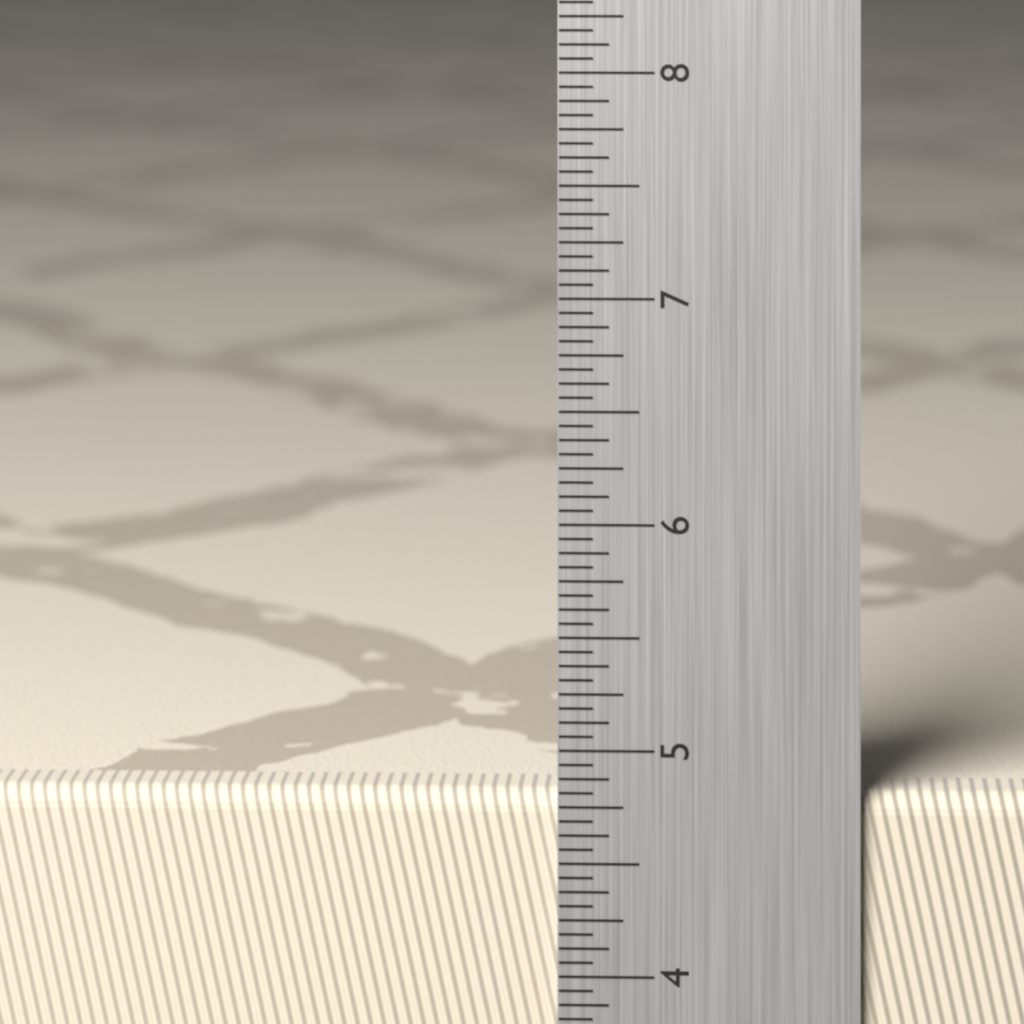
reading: 4.8125 in
